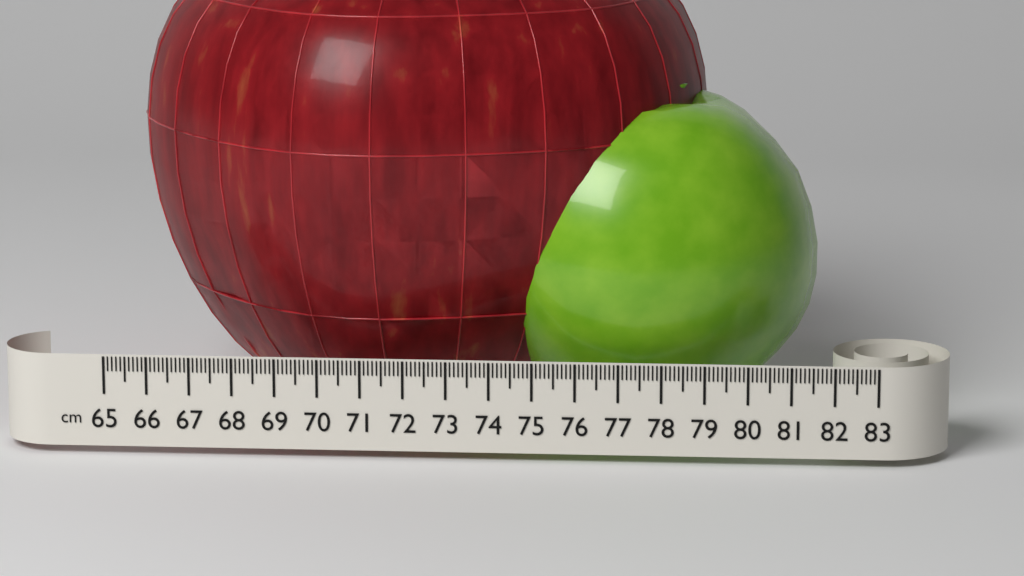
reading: 78.9 cm
